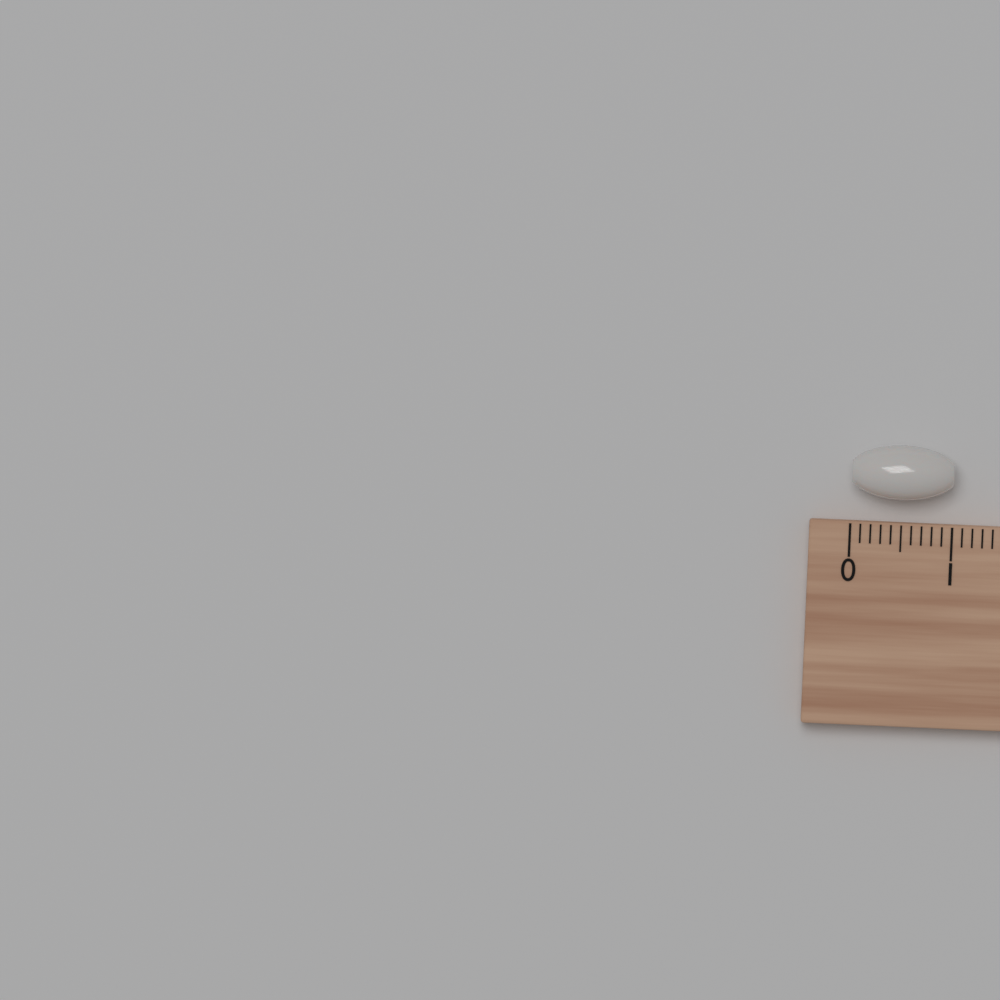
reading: 1.0 cm
